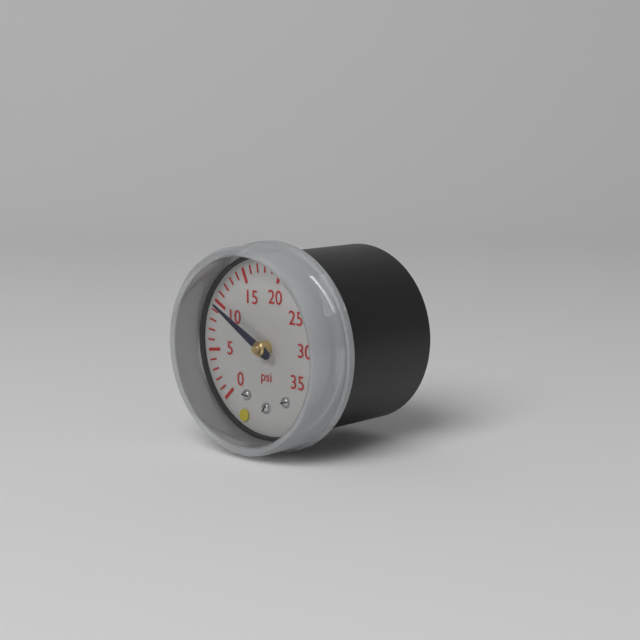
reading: 10 psi
